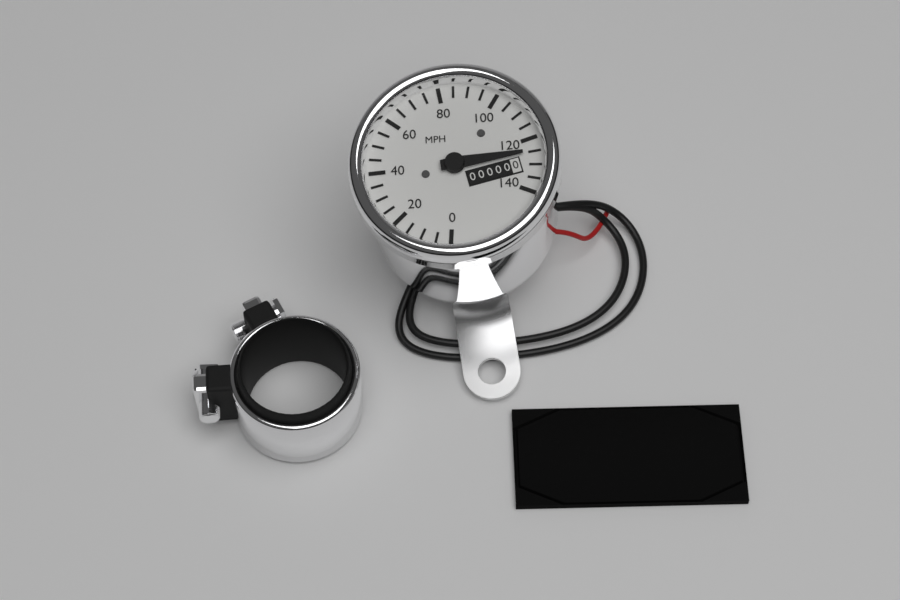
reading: 125 MPH
